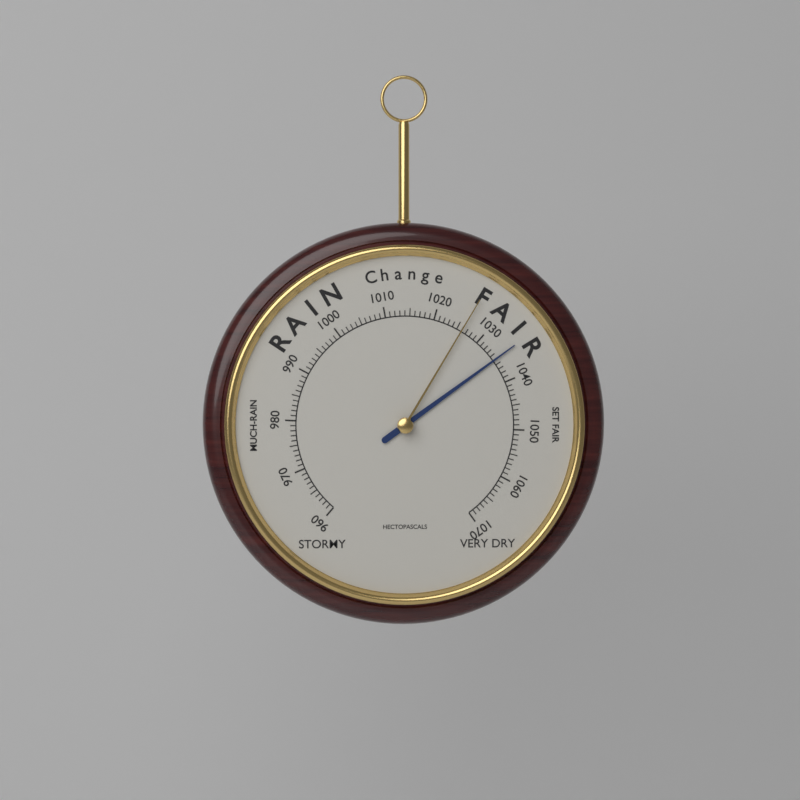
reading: 1035 hPa
